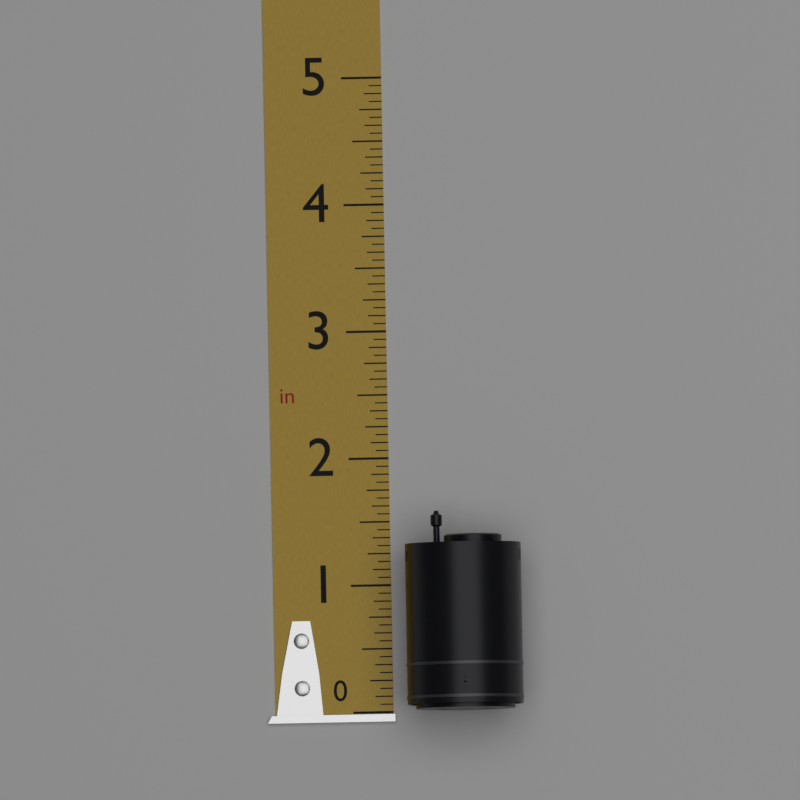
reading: 1.5625 in
